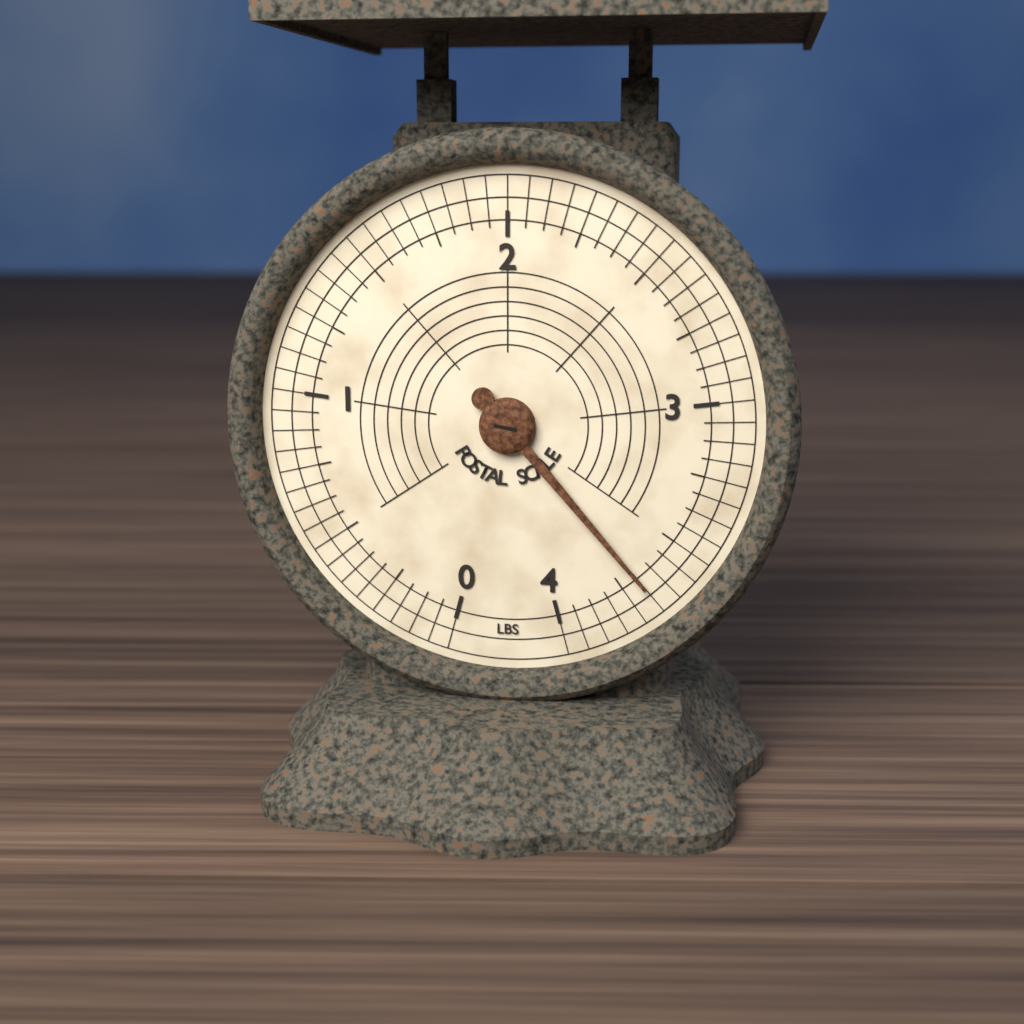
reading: 3.6875 lbs
